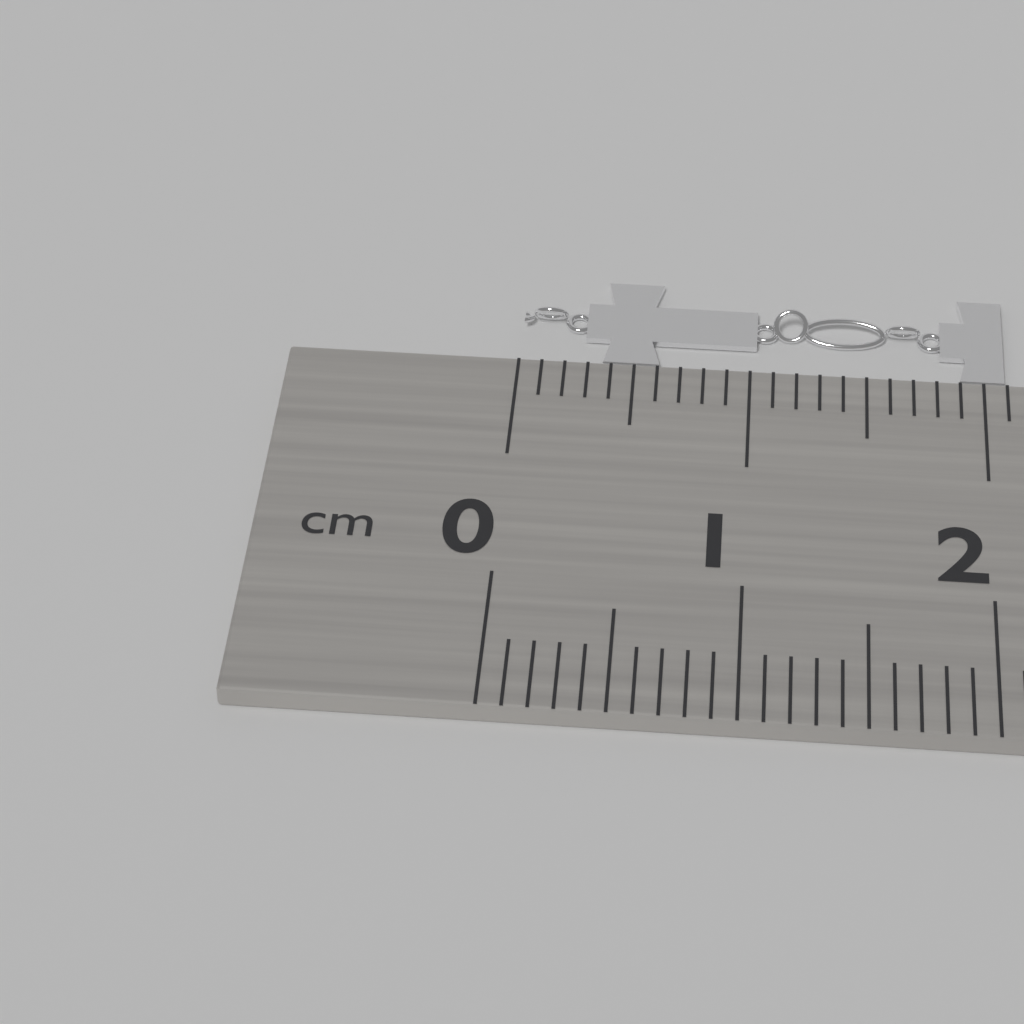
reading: 2.1 cm
